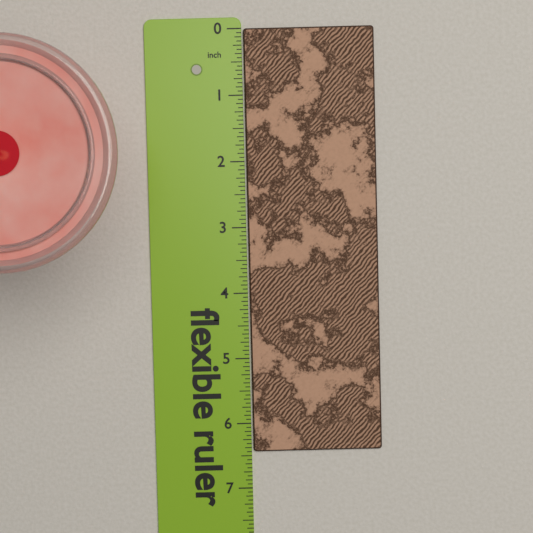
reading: 6.4375 in
